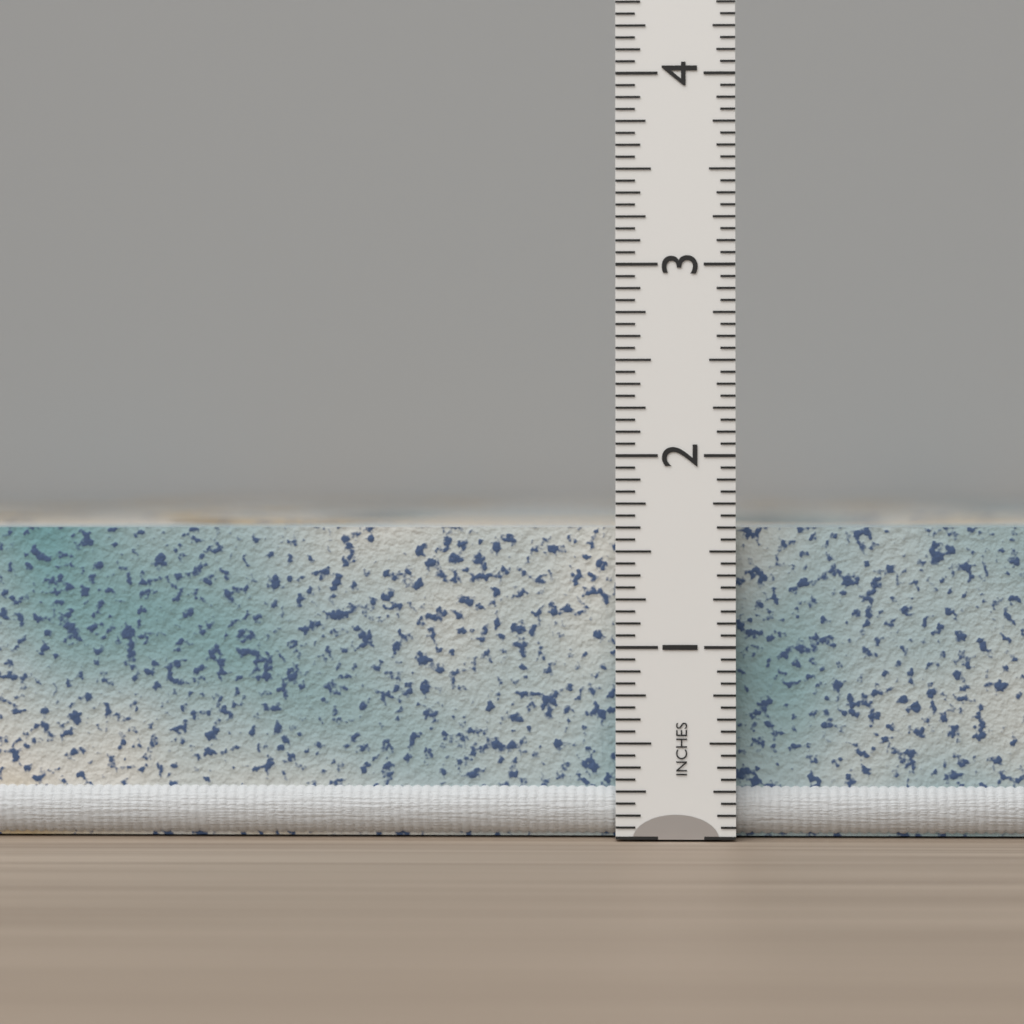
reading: 1.6250 in
